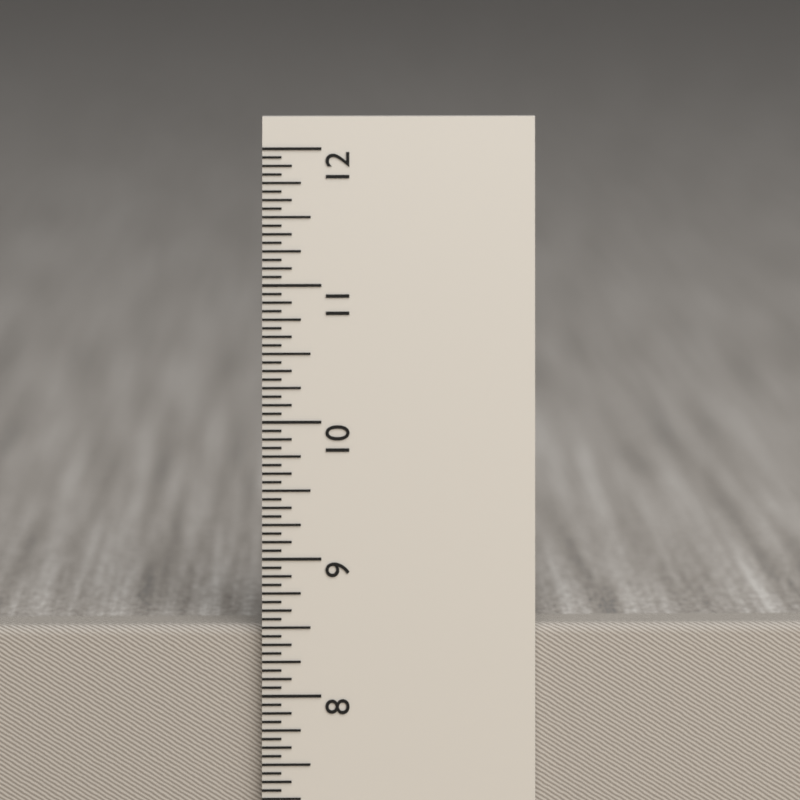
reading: 8.5000 in
